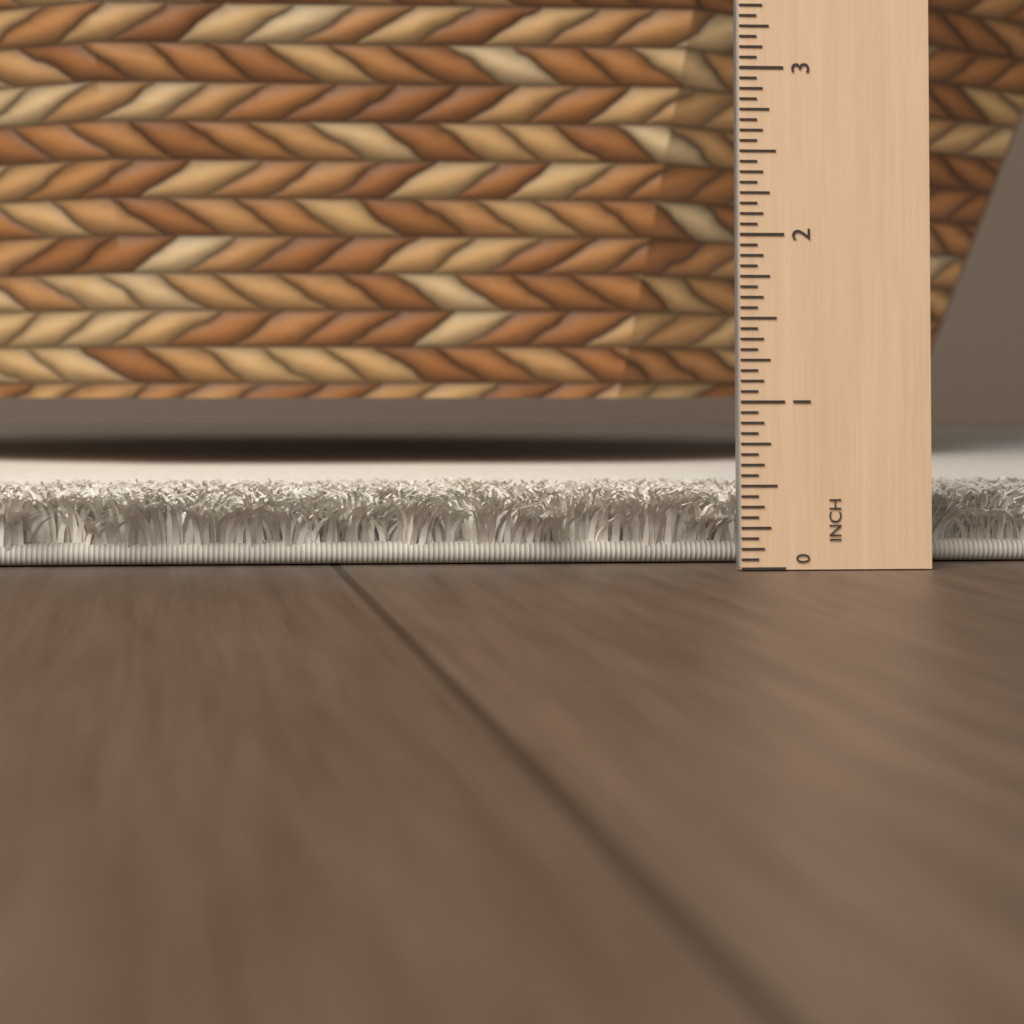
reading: 0.4375 in
